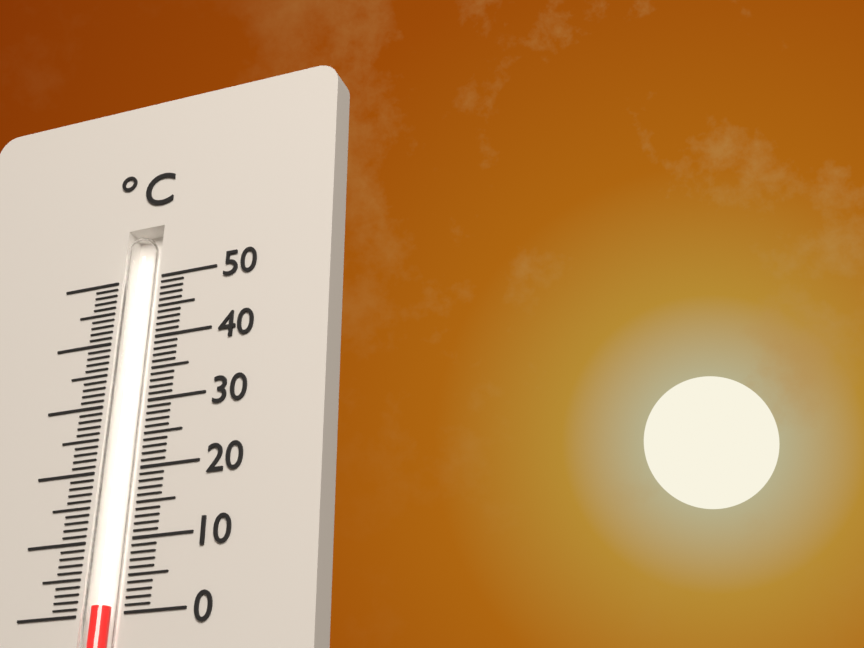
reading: 1 °C
